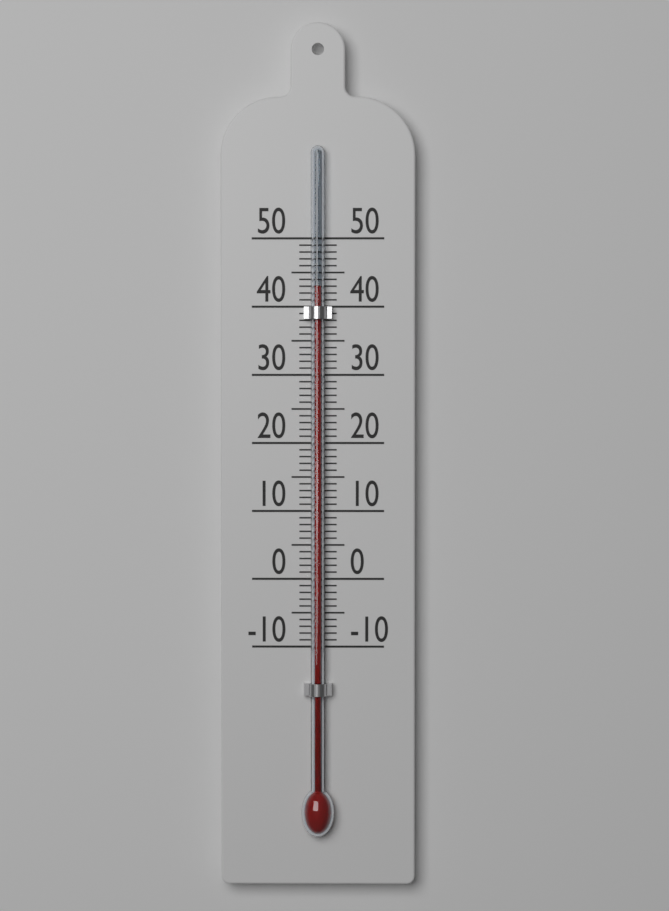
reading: 43 (no unit)
